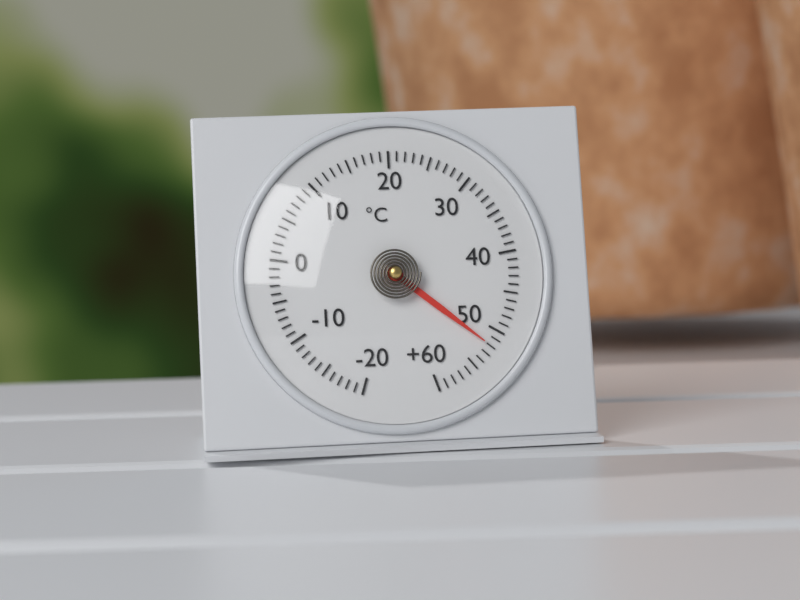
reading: 52 °C
